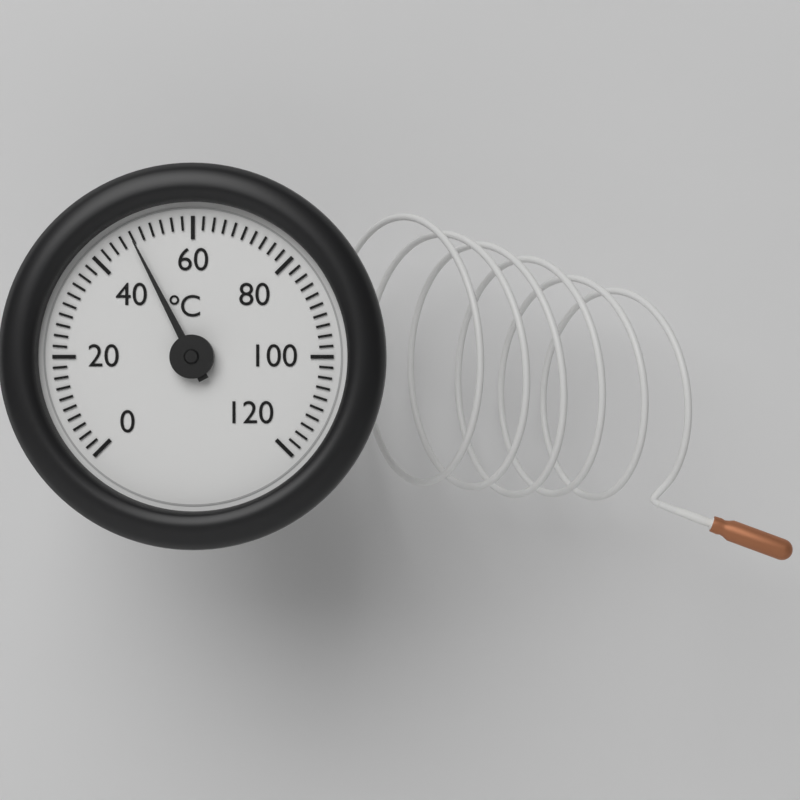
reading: 48 °C
